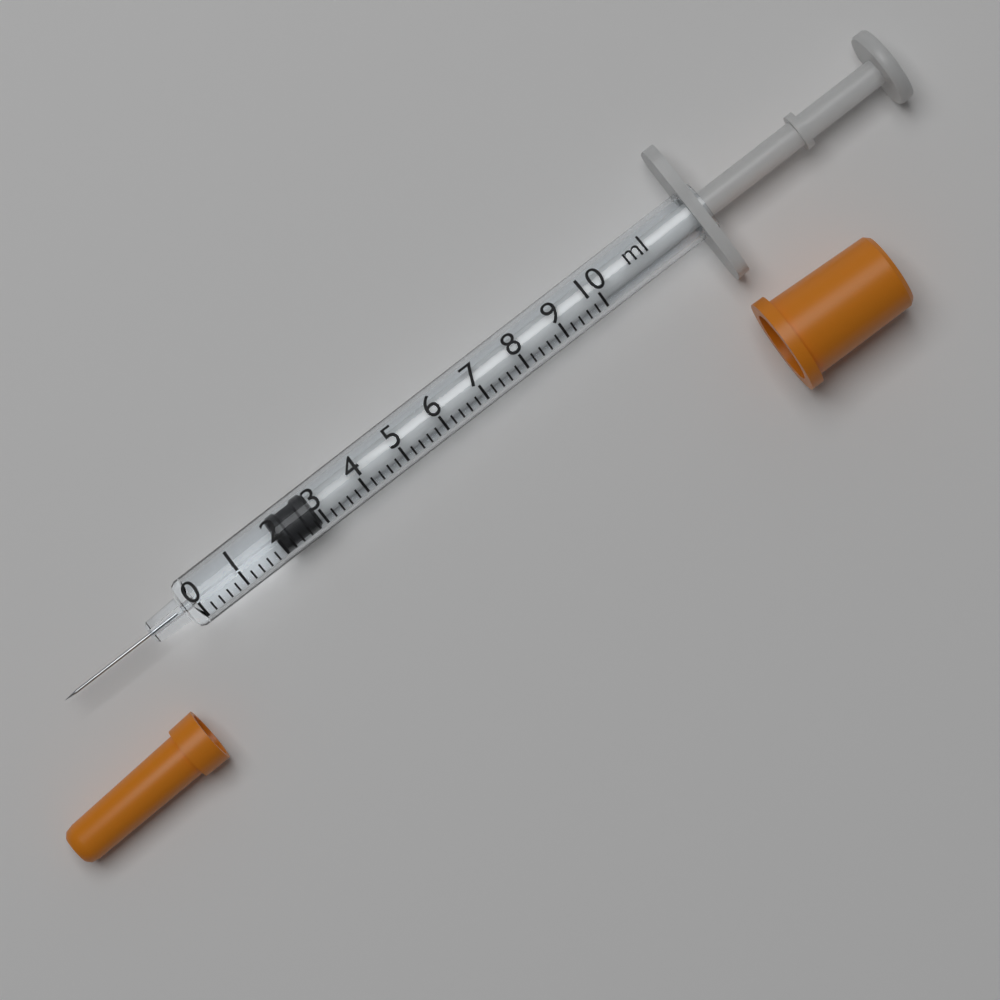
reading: 2.0 ml
